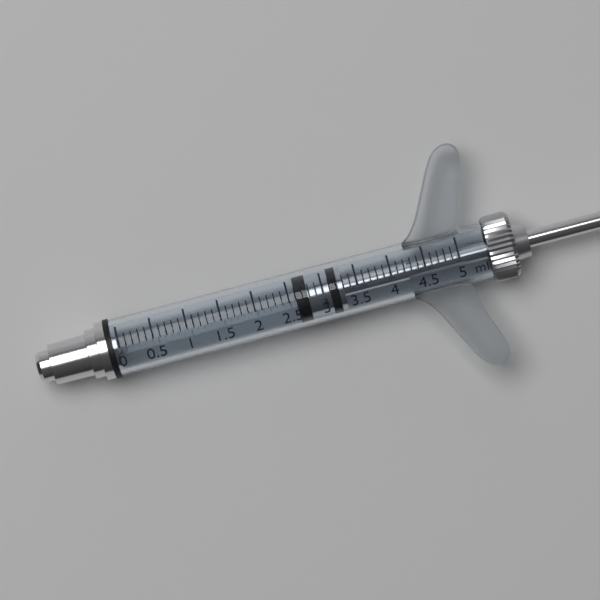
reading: 2.6 ml
